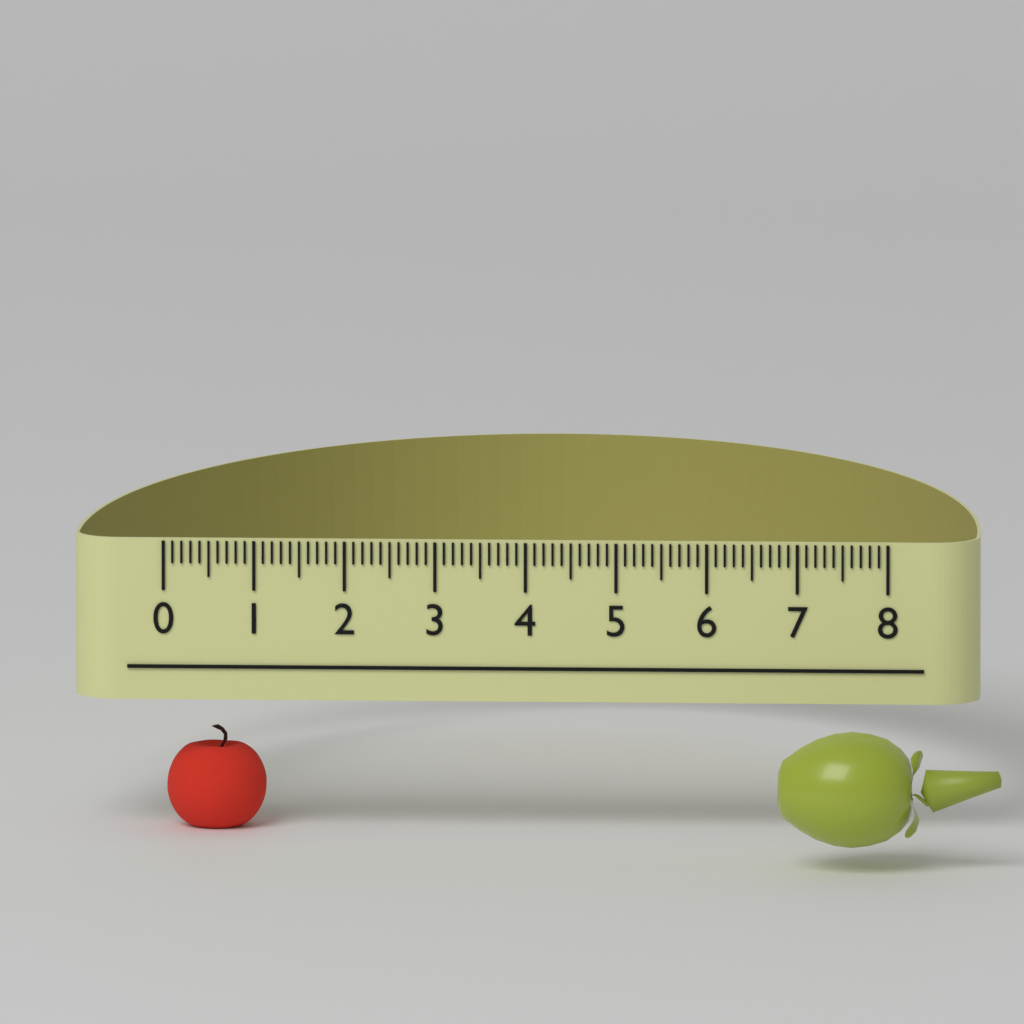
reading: 1.1 (no unit)
